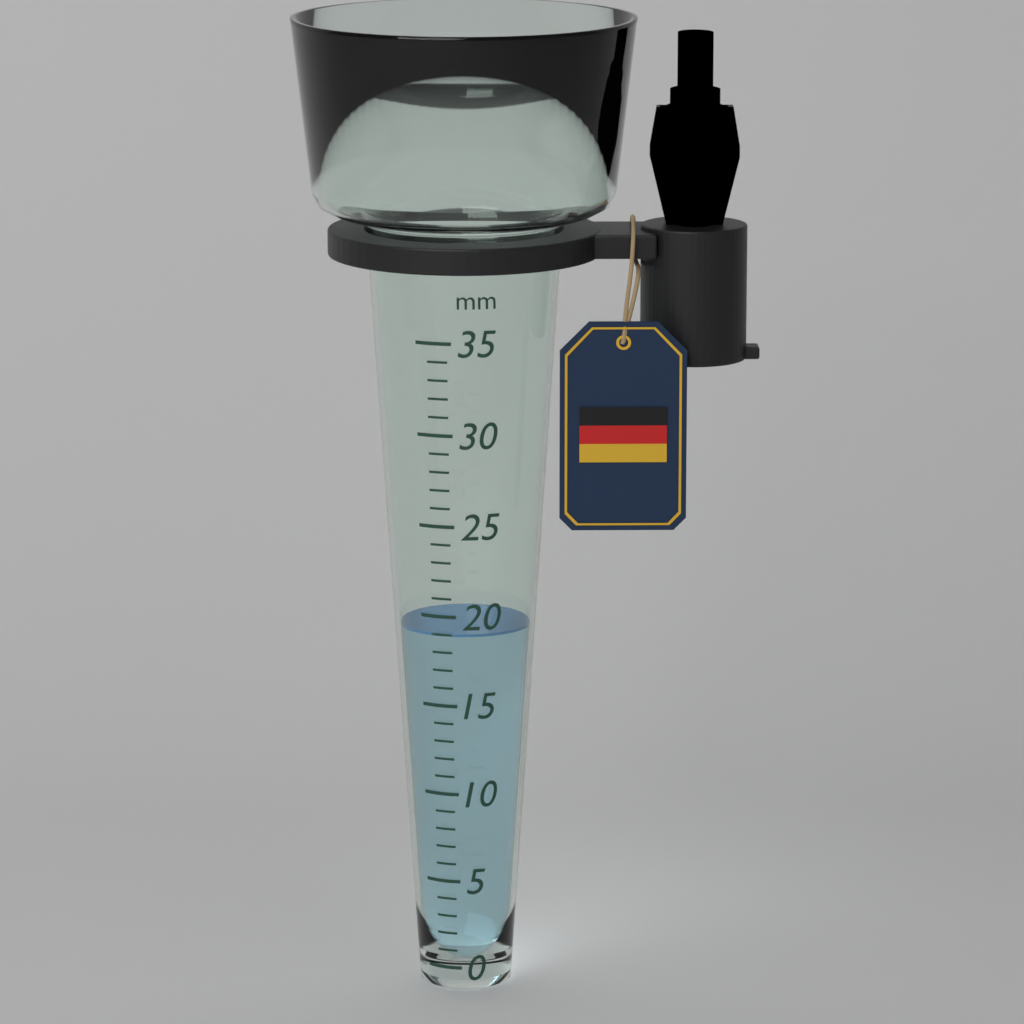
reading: 19 mm
